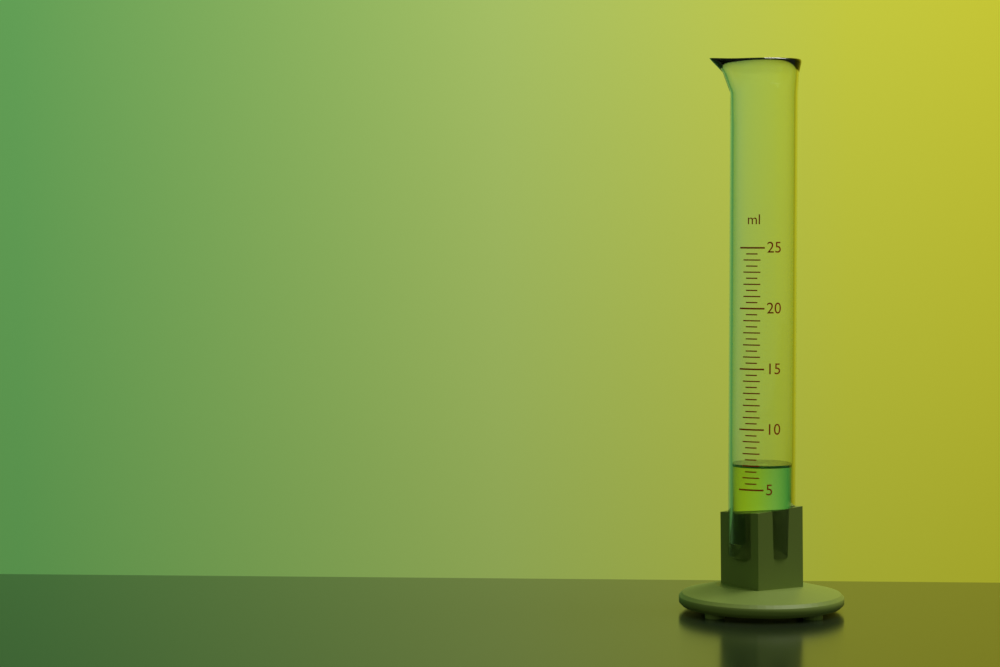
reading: 7.0 ml
